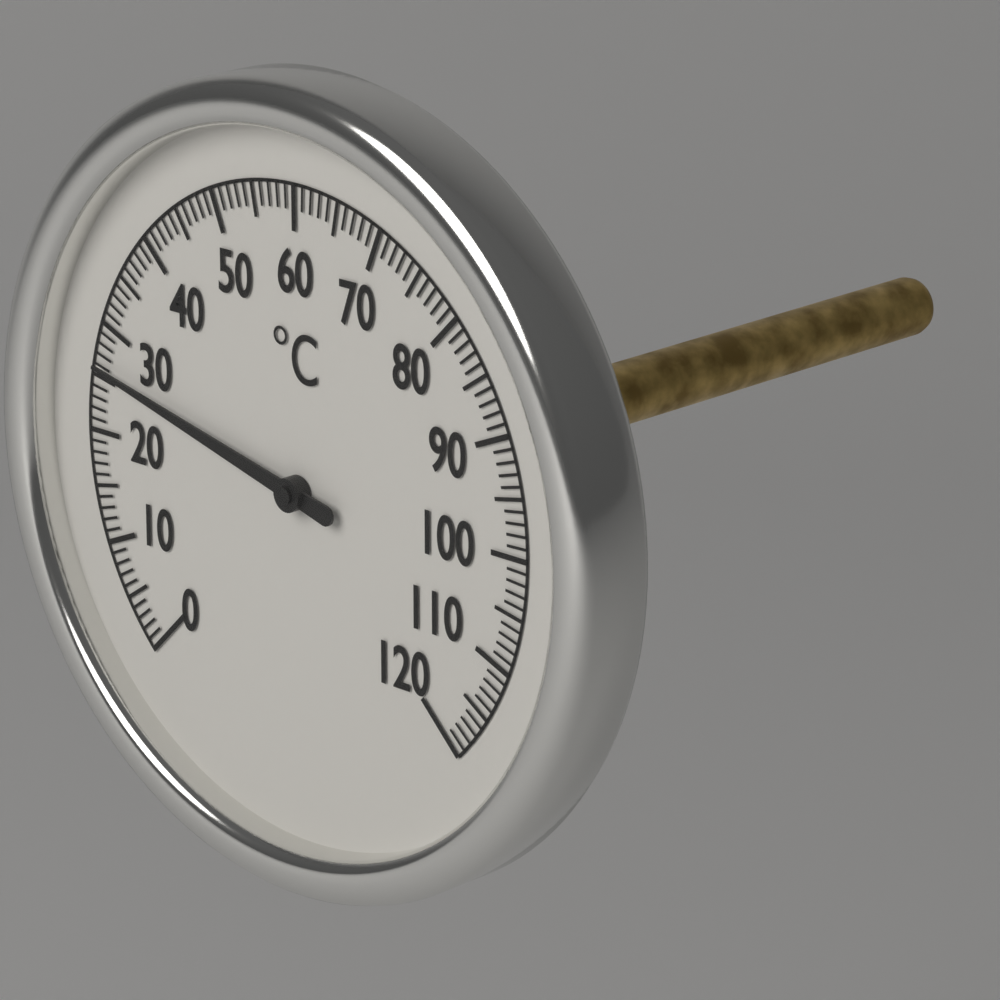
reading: 26 °C
